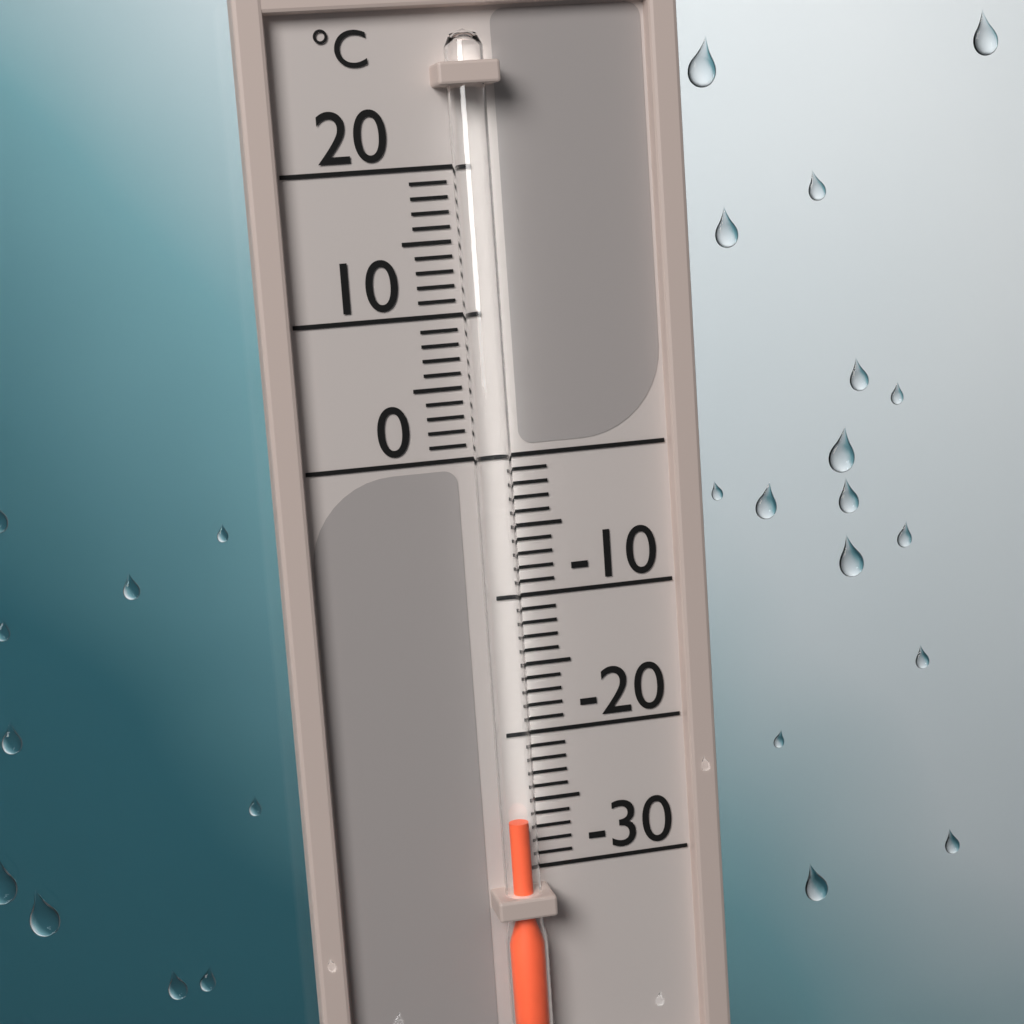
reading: -26 °C
